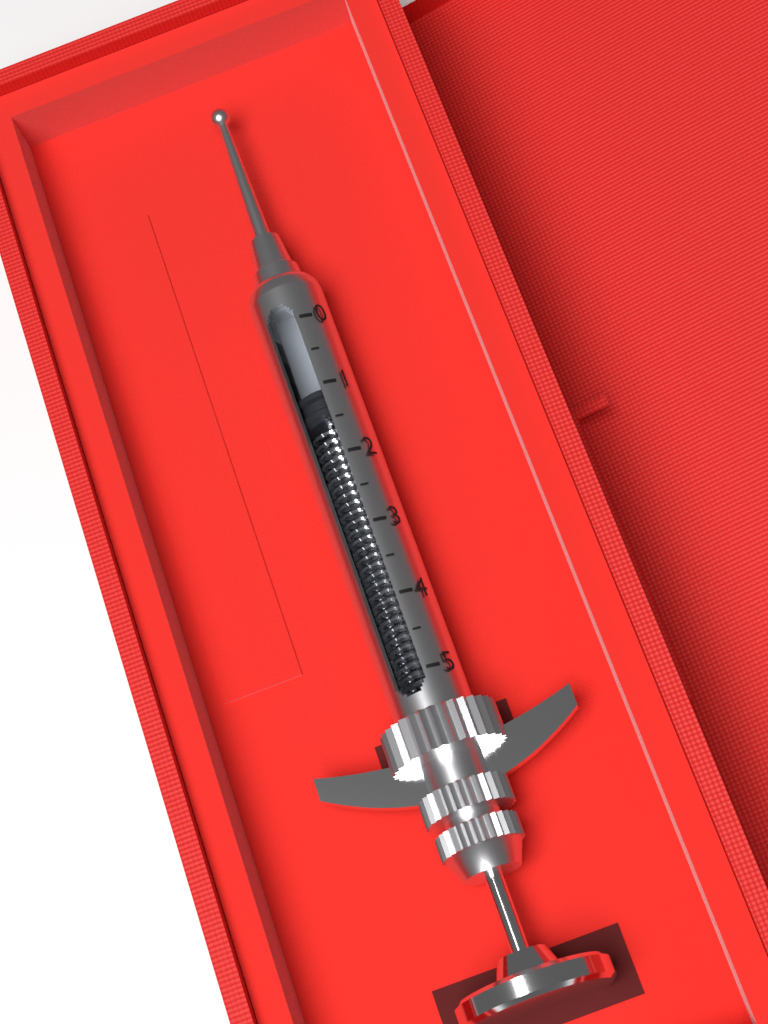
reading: 1.0 (no unit)
